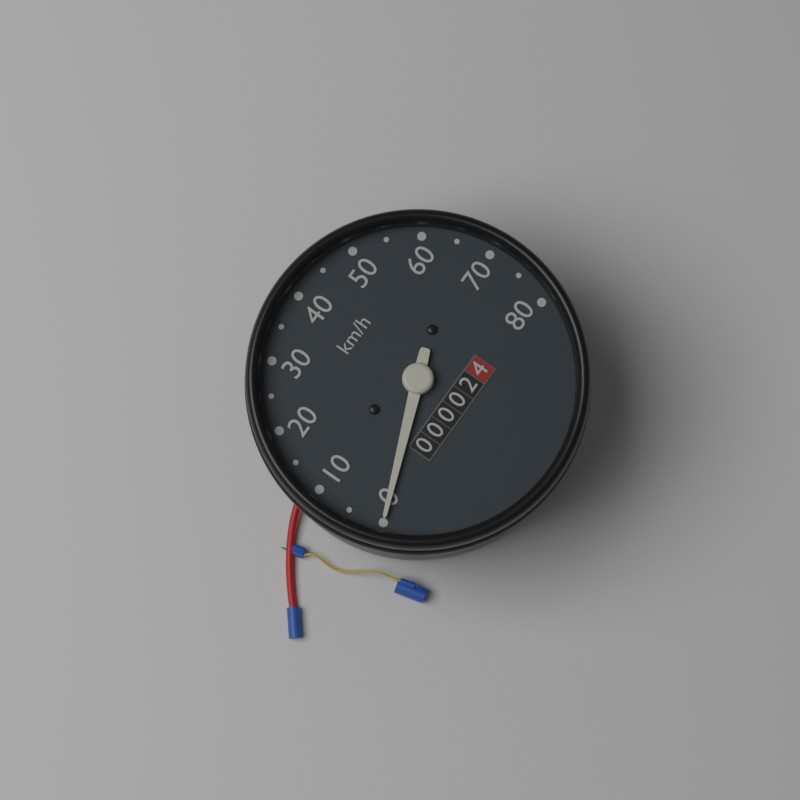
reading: 0 km/h
